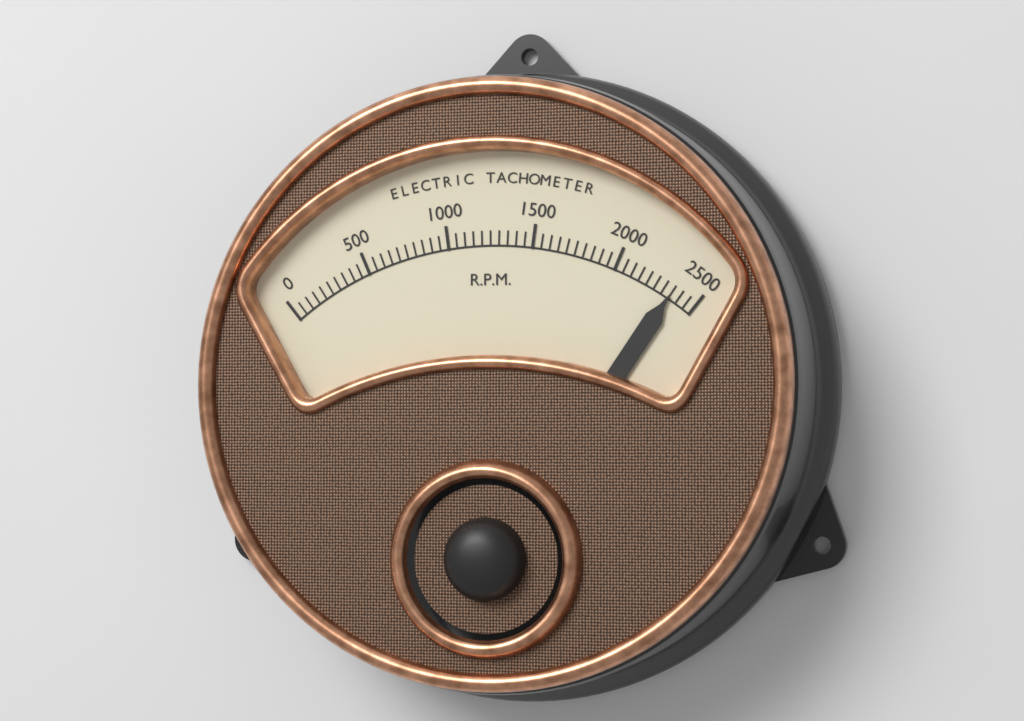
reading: 2350 RPM
